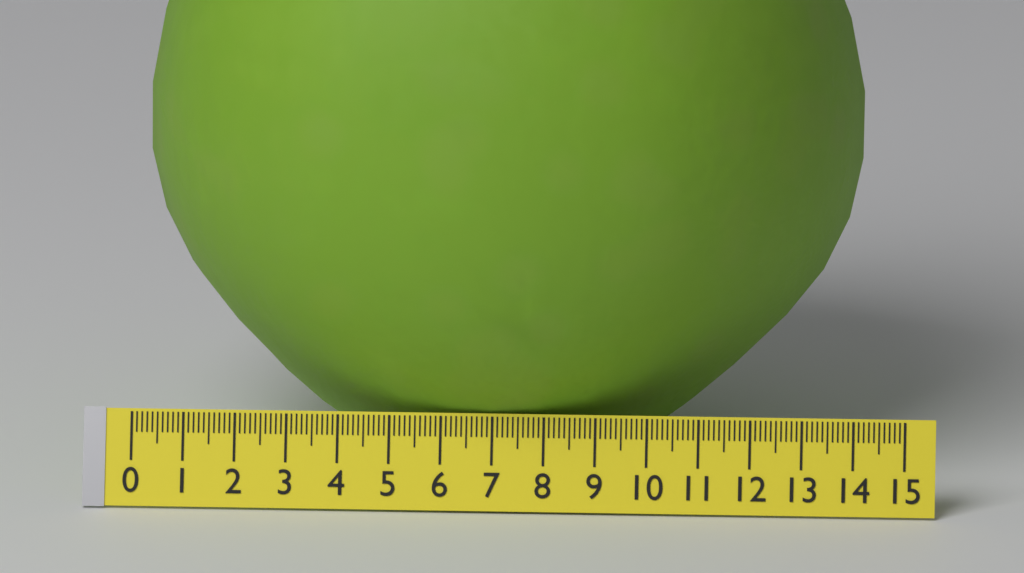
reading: 14.0 (no unit)
